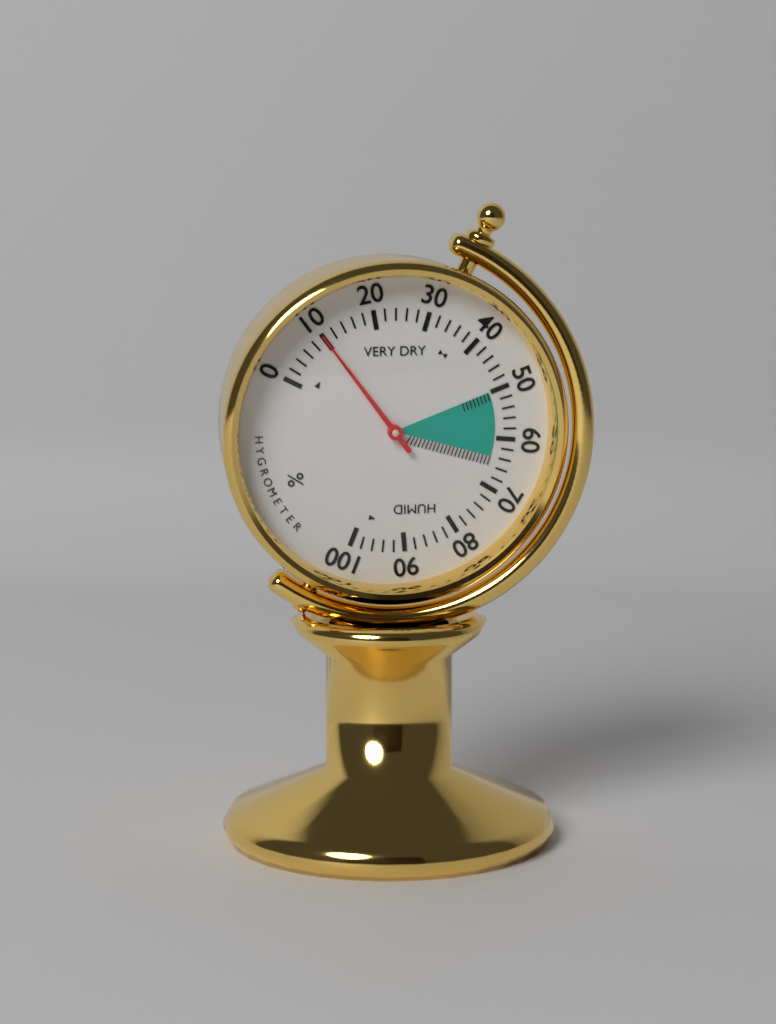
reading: 10 %
